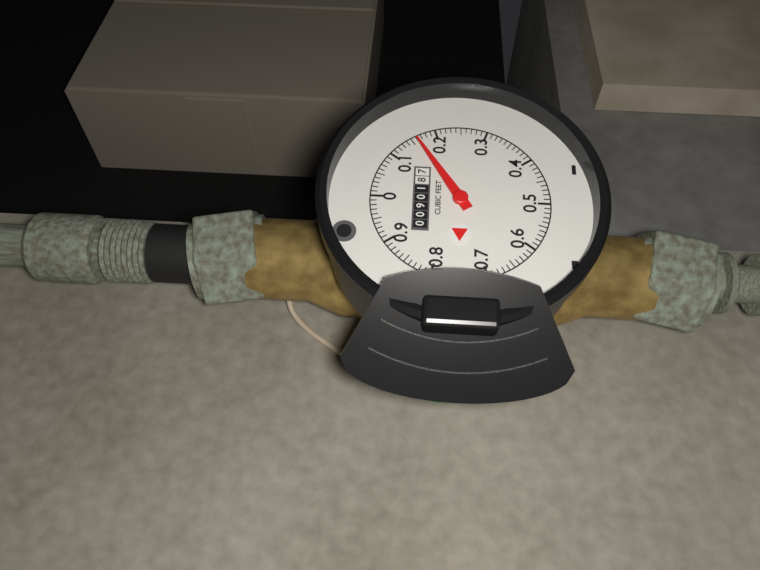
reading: 0.16 cubic feet
